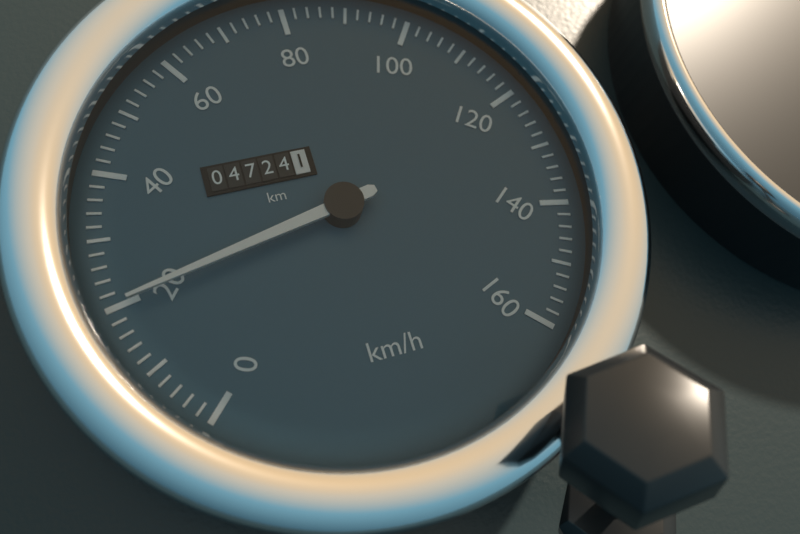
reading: 20 km/h
